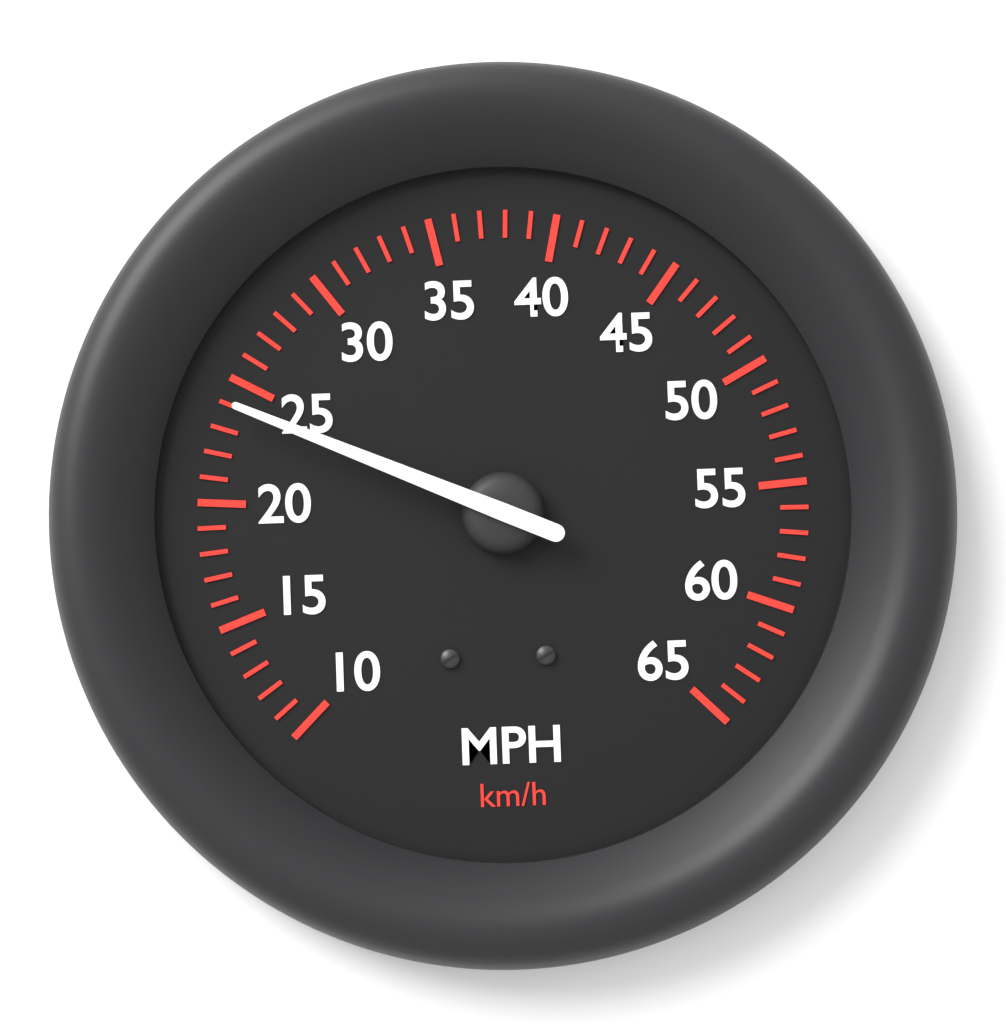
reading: 24 mph
